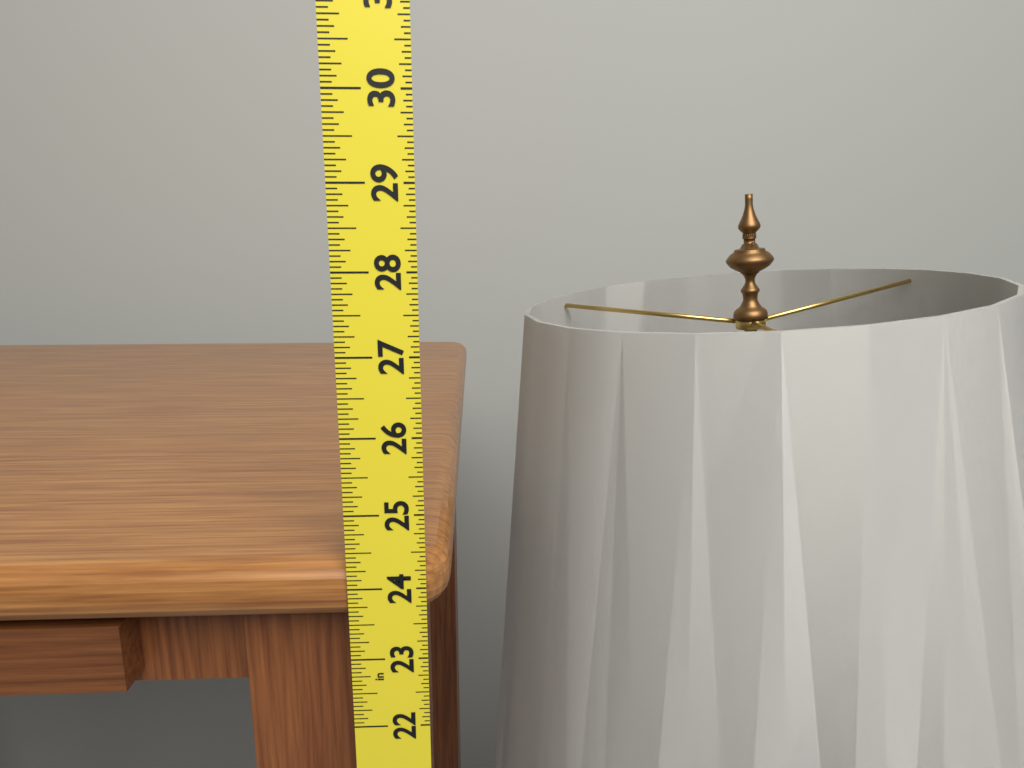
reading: 24.3125 in
